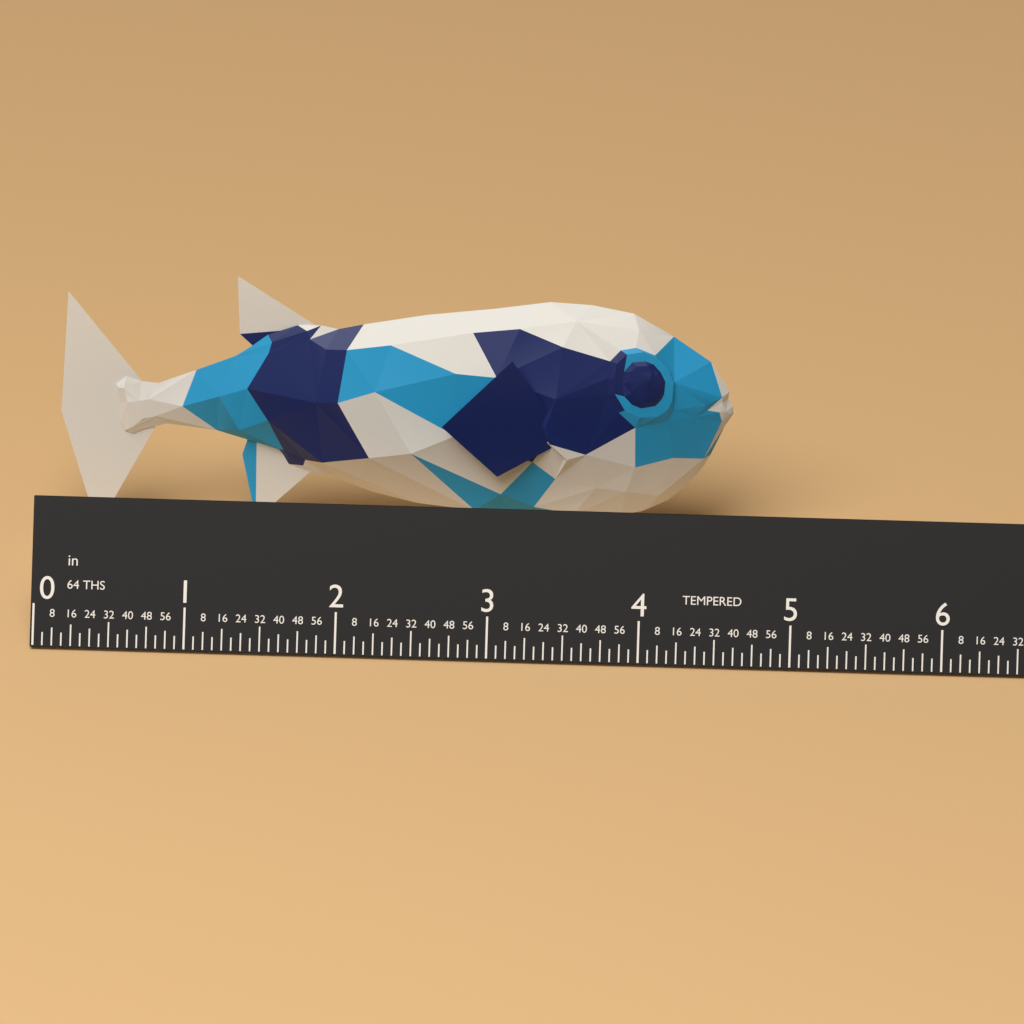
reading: 4.5000 in
